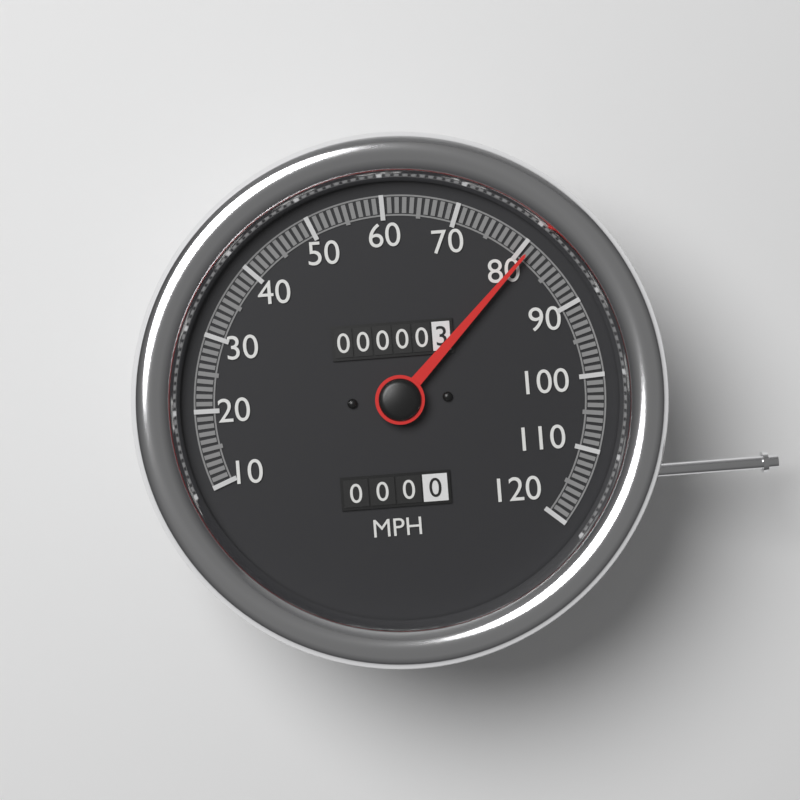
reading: 81 MPH
